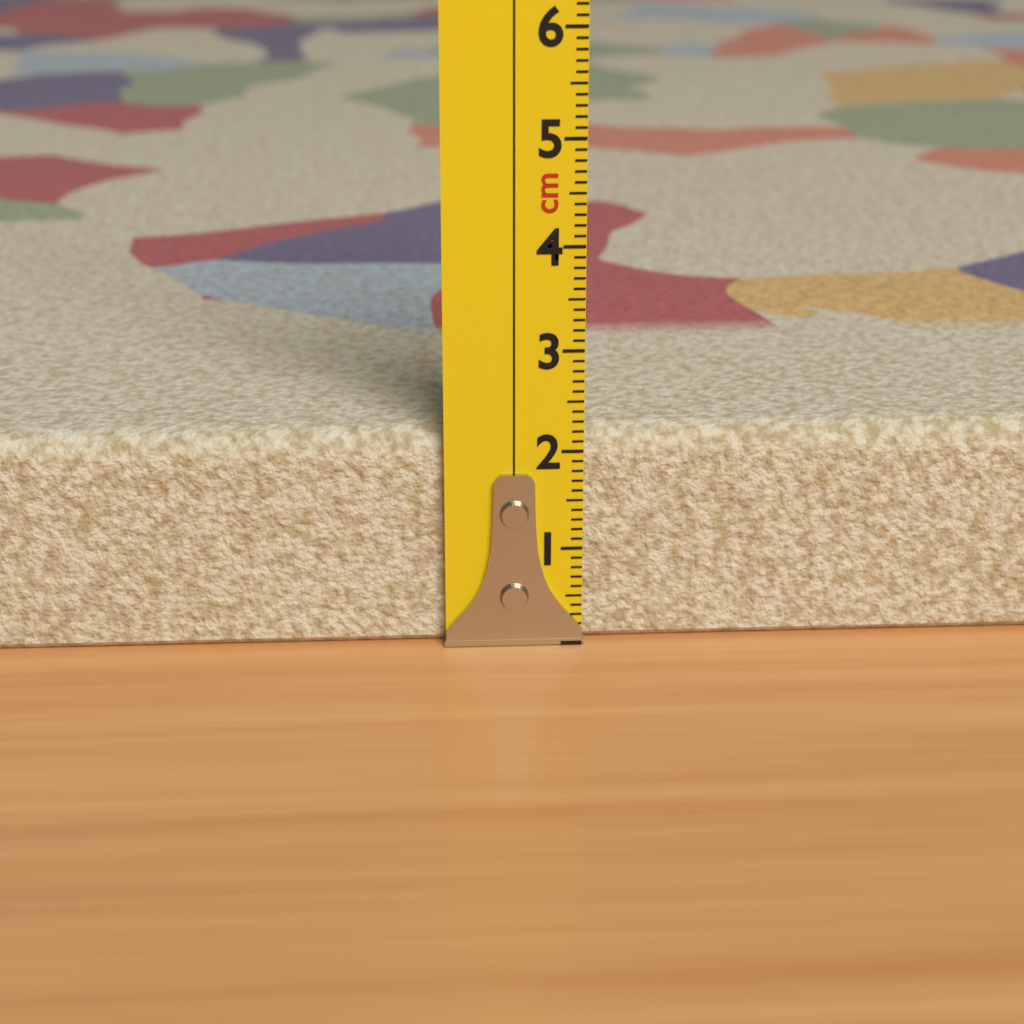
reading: 2.2 cm
